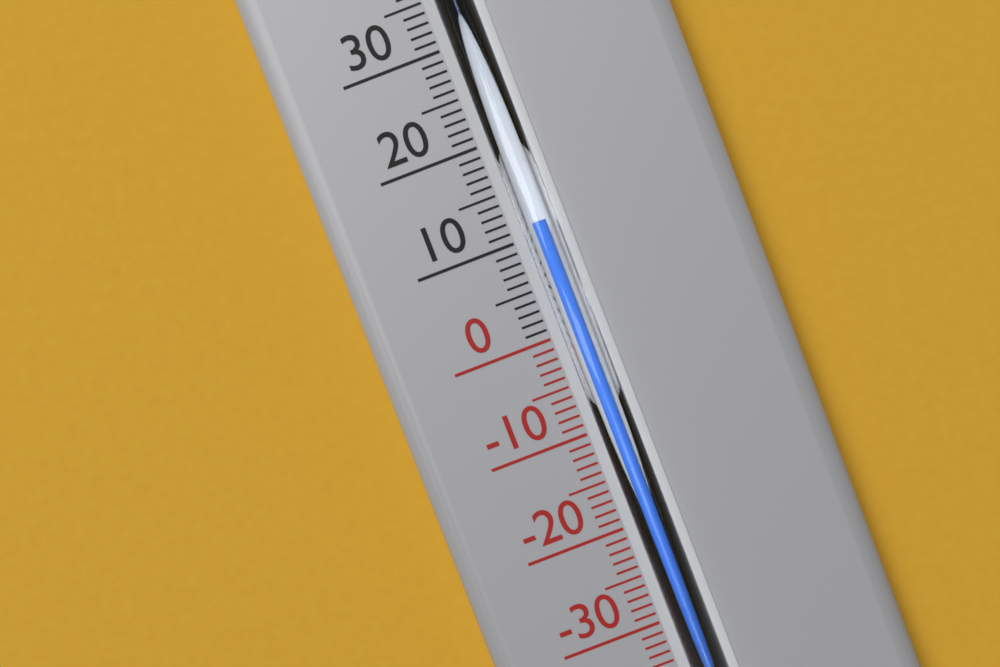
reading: 11 °C
